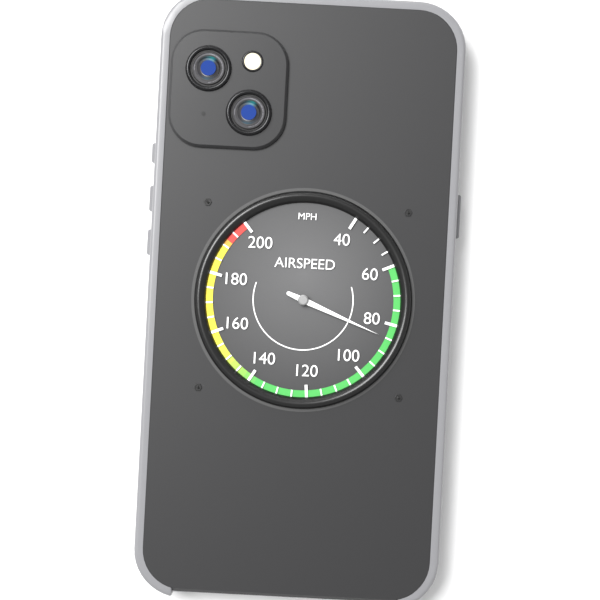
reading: 85 mph
